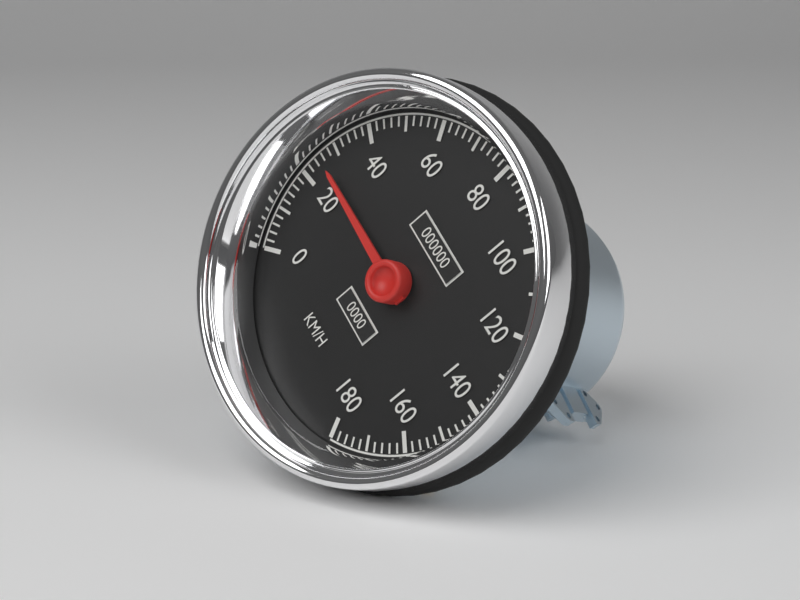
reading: 26 km/h
